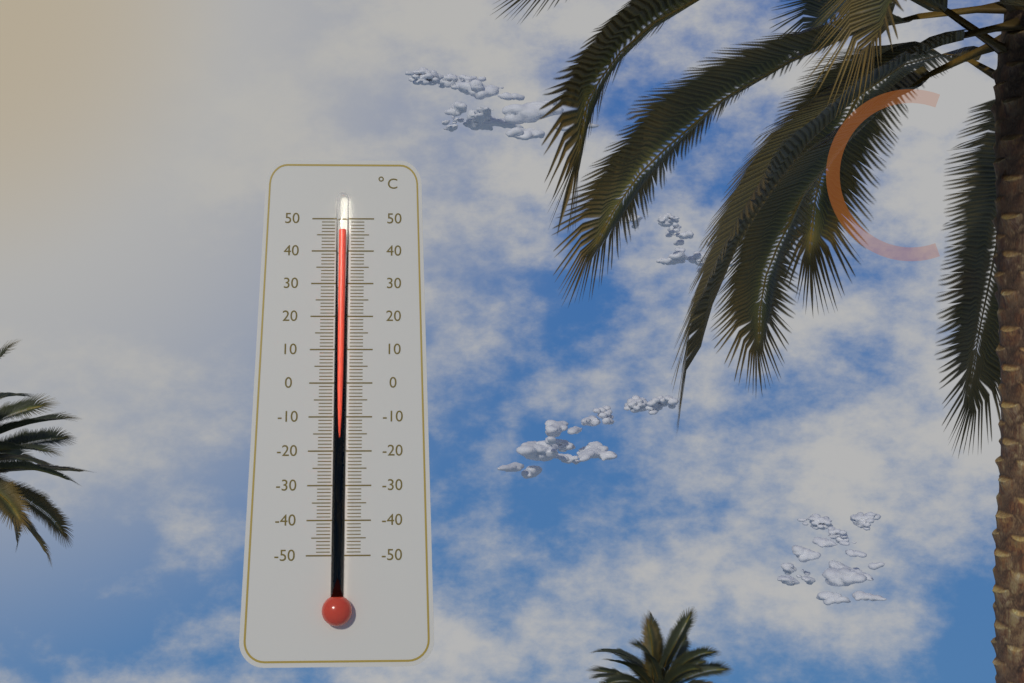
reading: 46 °C
